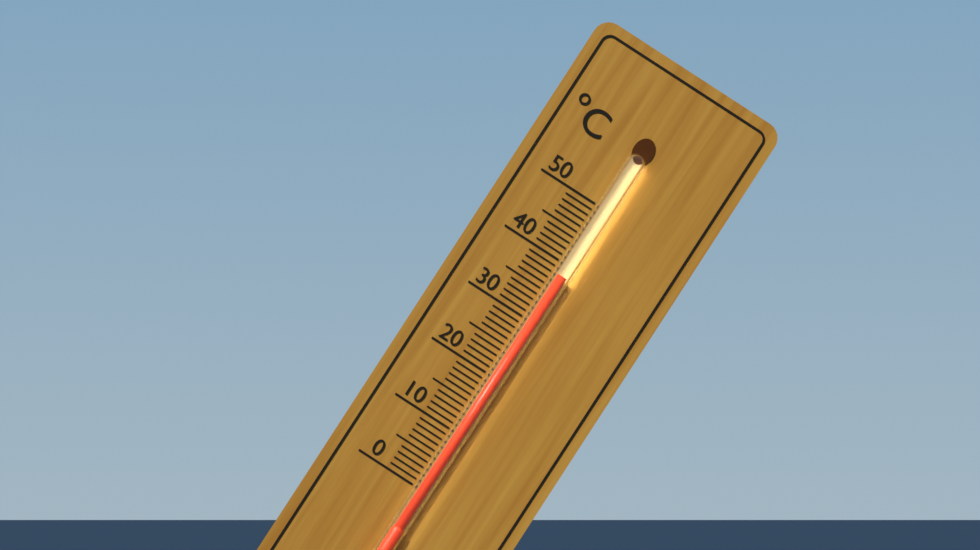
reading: 38 °C
